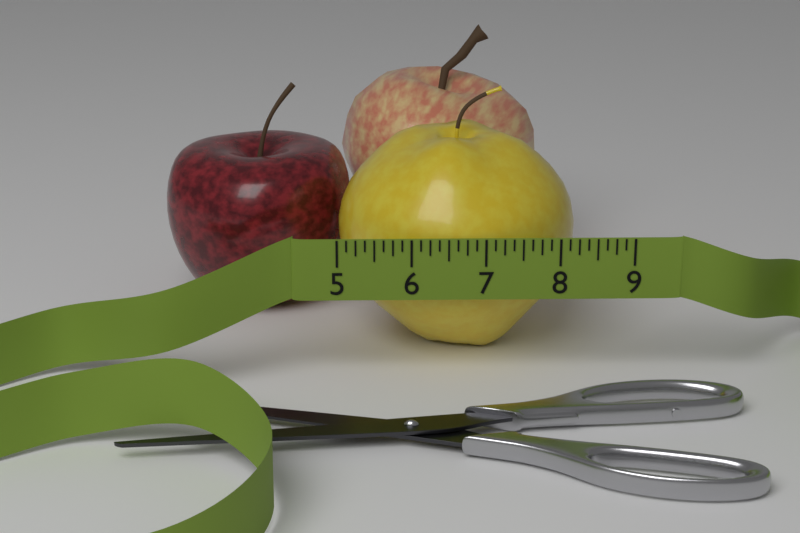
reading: 8.375 (no unit)
